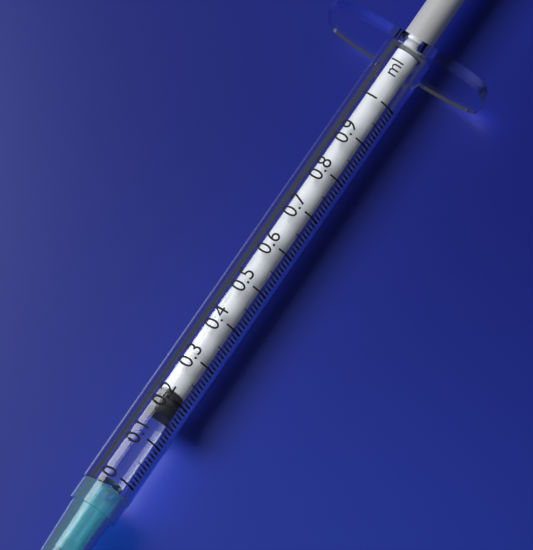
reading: 0.17 ml
